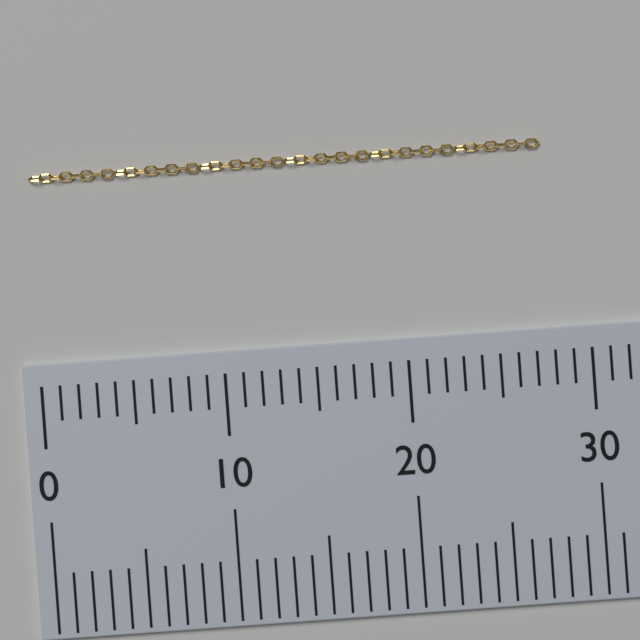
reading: 28 (no unit)
